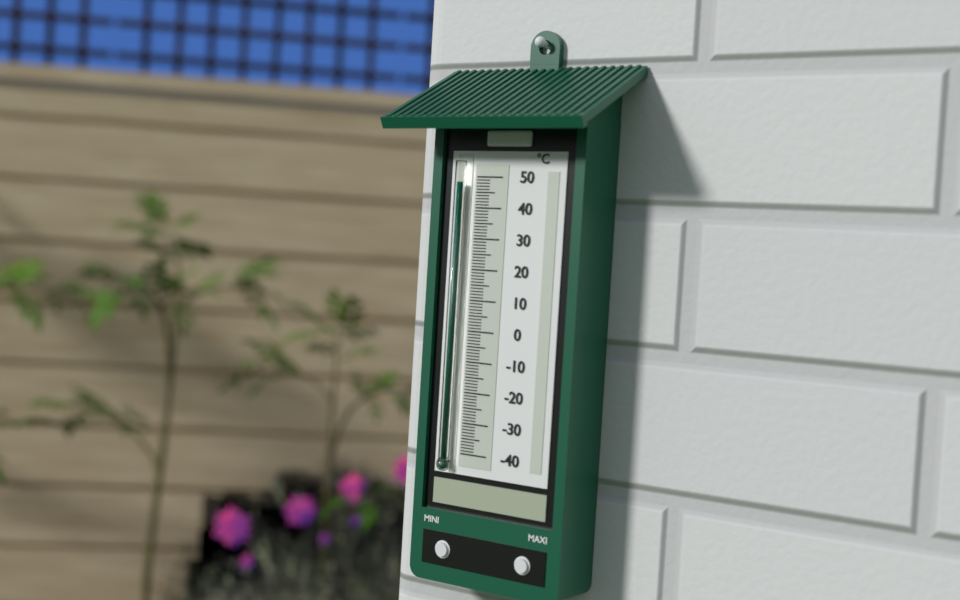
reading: 48 °C
